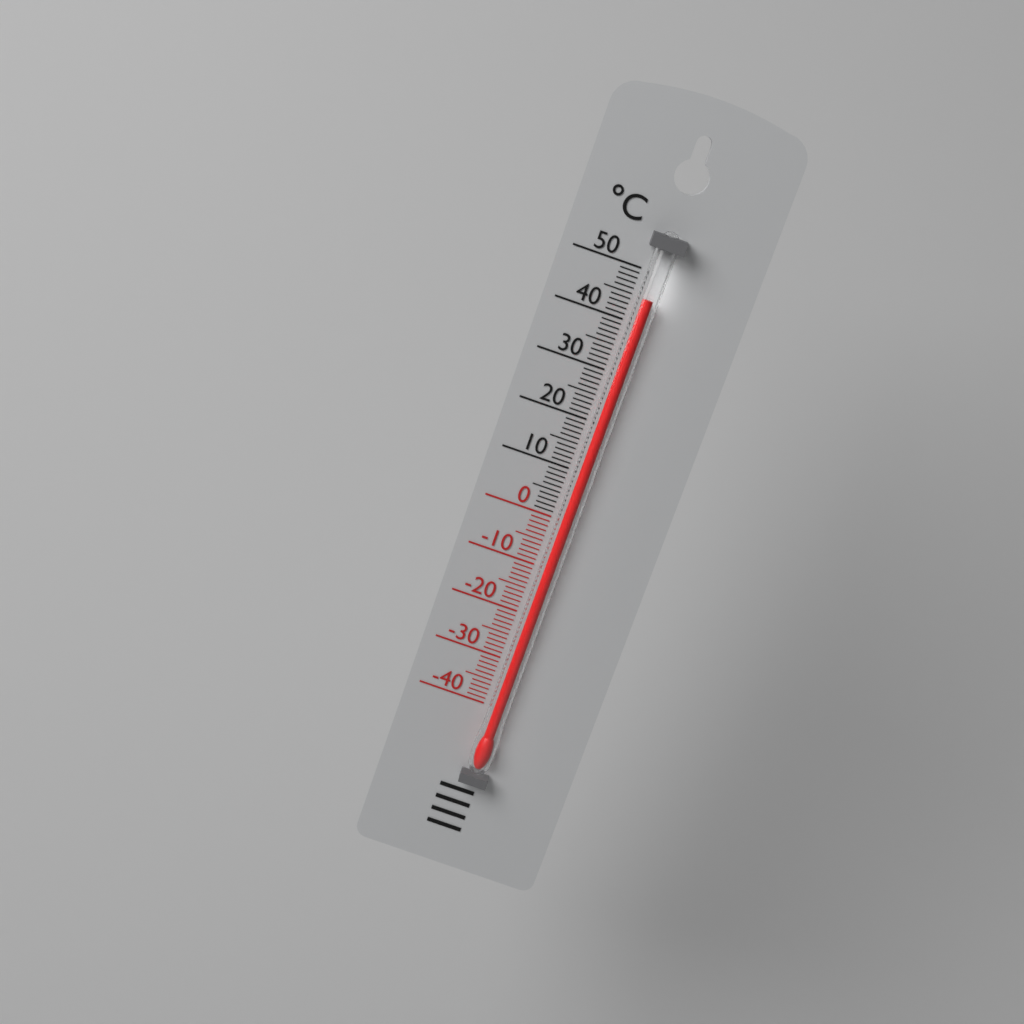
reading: 45 °C
